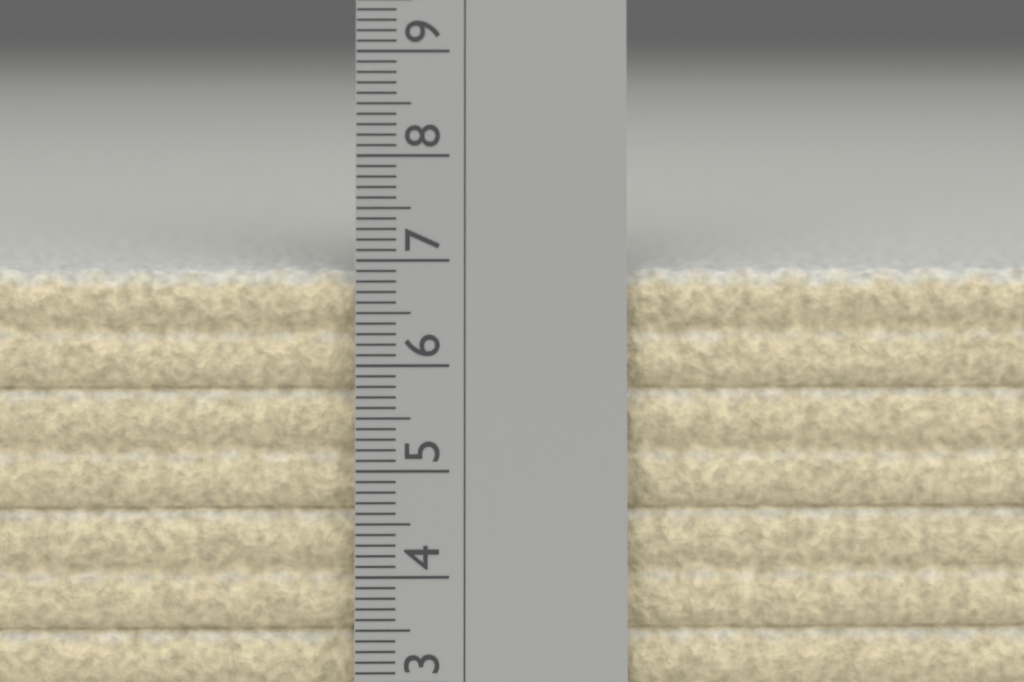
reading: 6.9 cm
